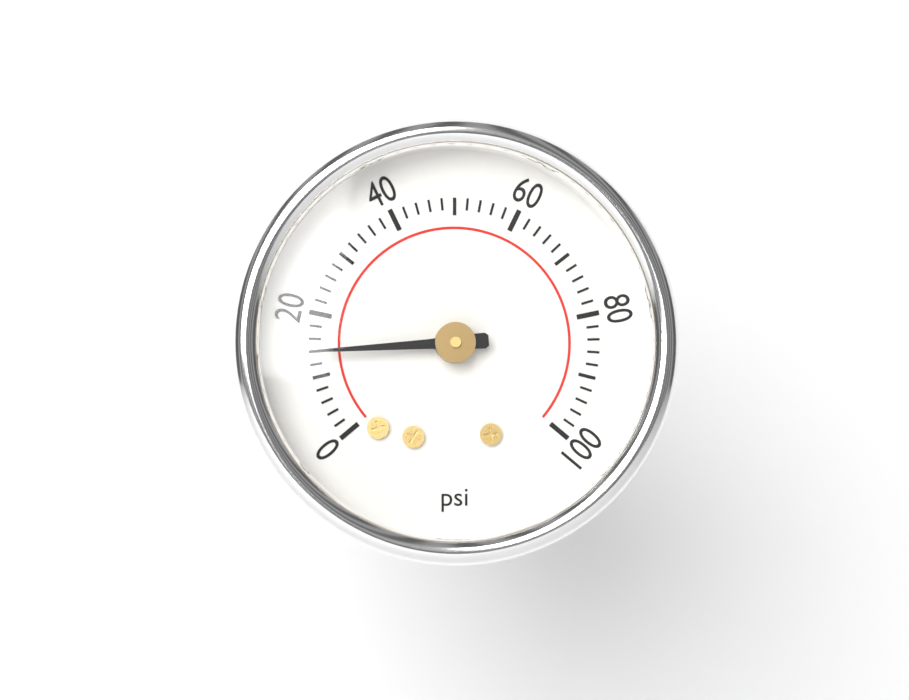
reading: 14 psi
